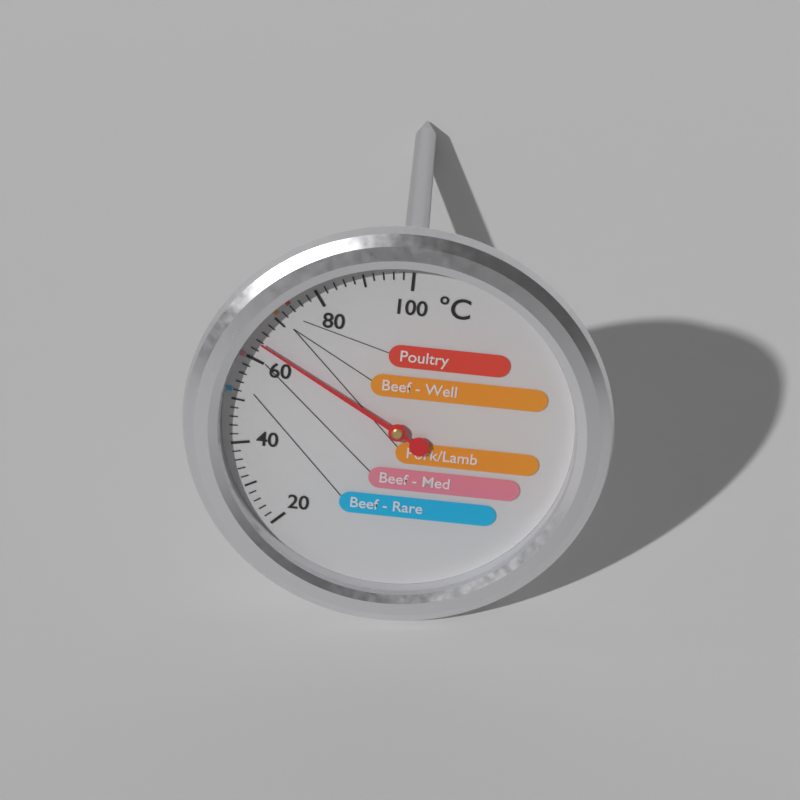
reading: 64 °C
